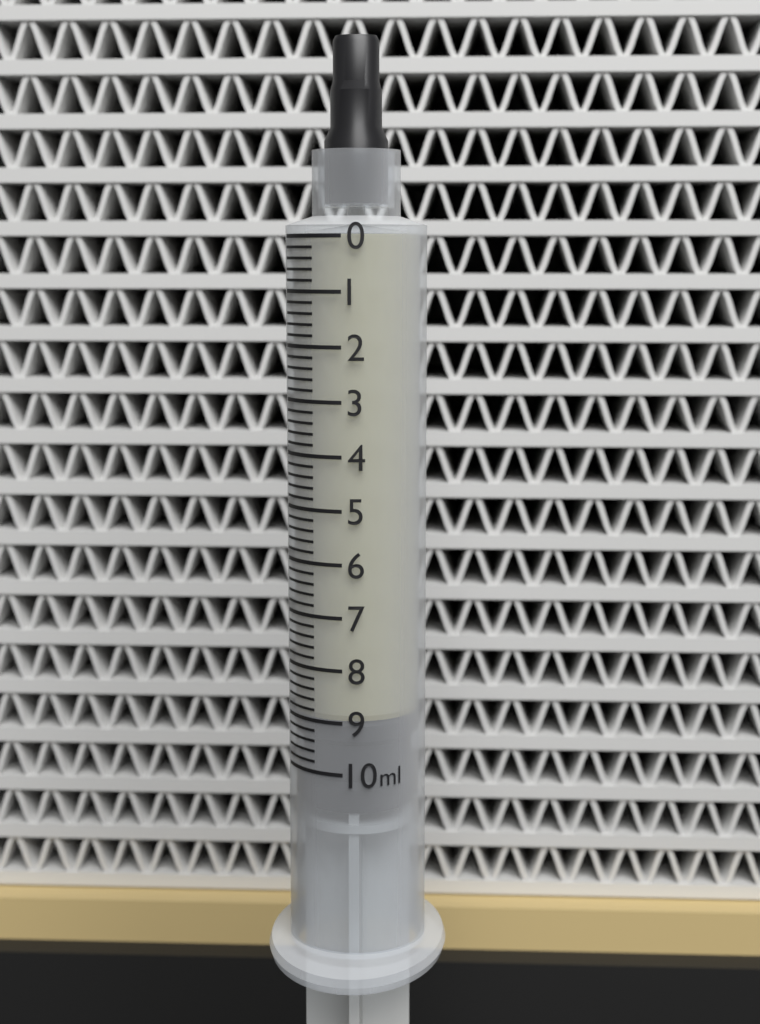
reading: 9.0 ml
